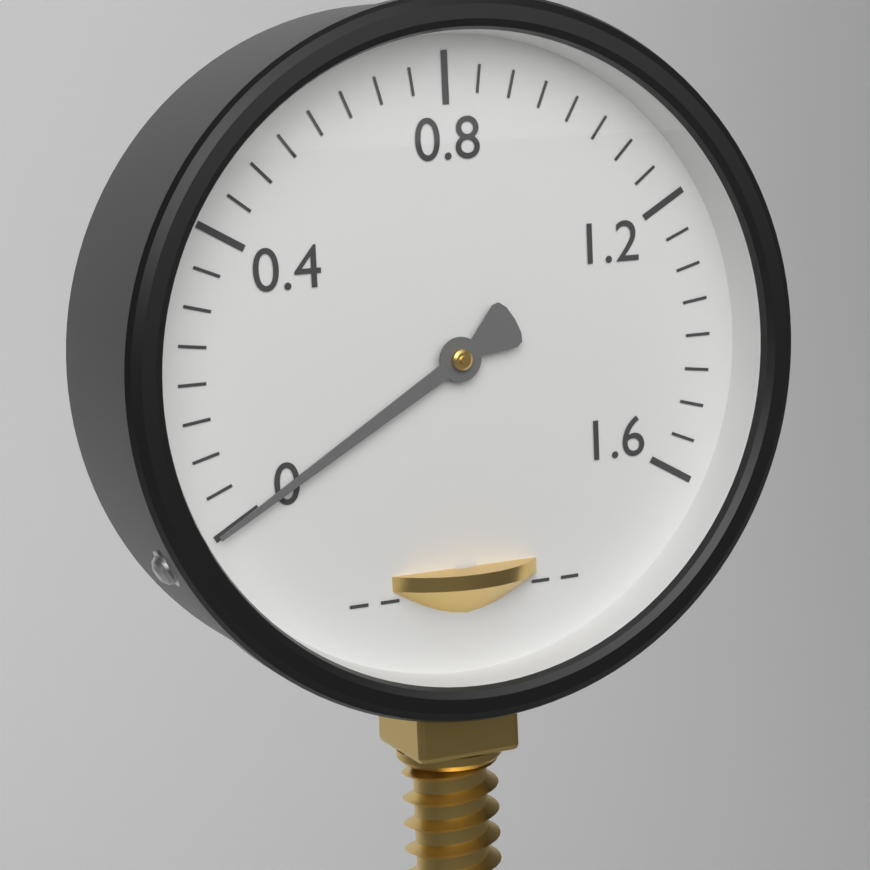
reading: 0.00 (no unit)
